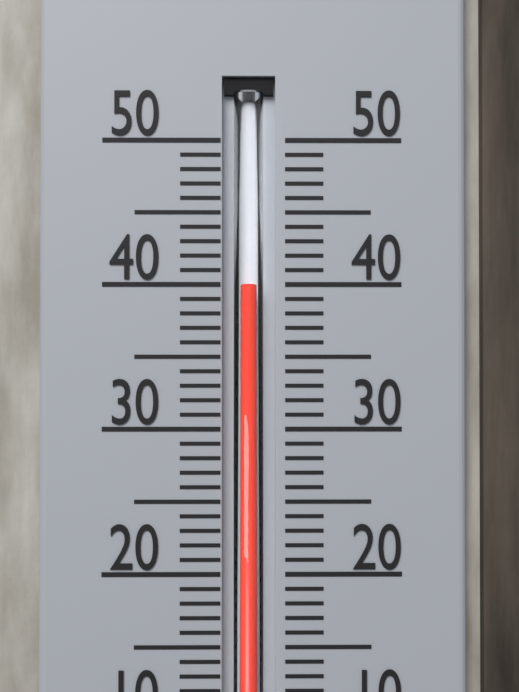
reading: 40 °C
